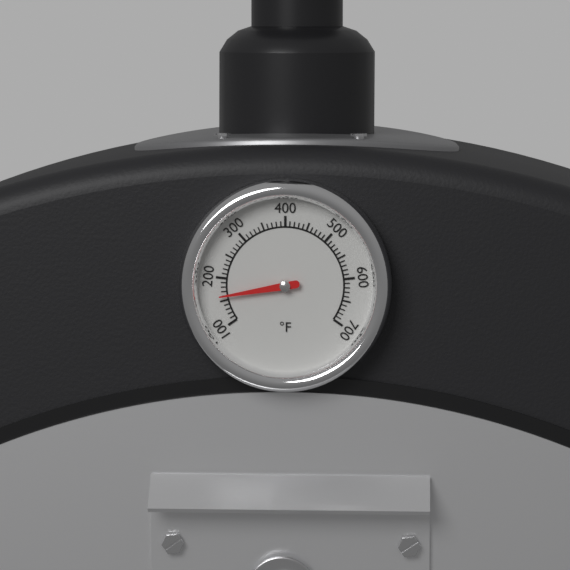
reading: 160 °F
